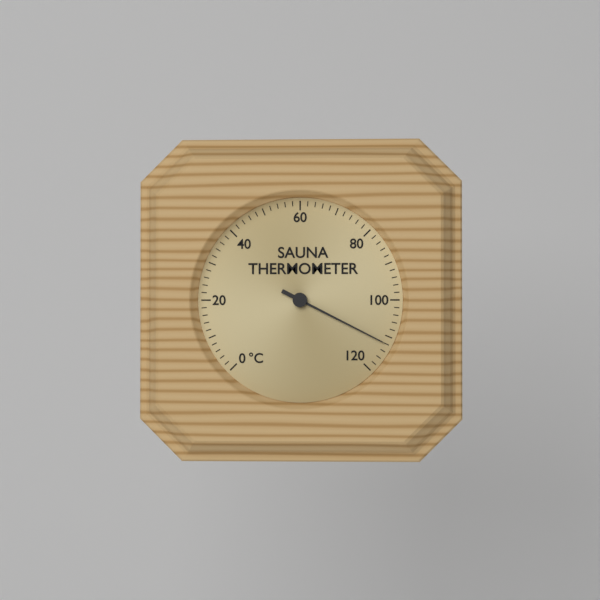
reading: 112 °C
